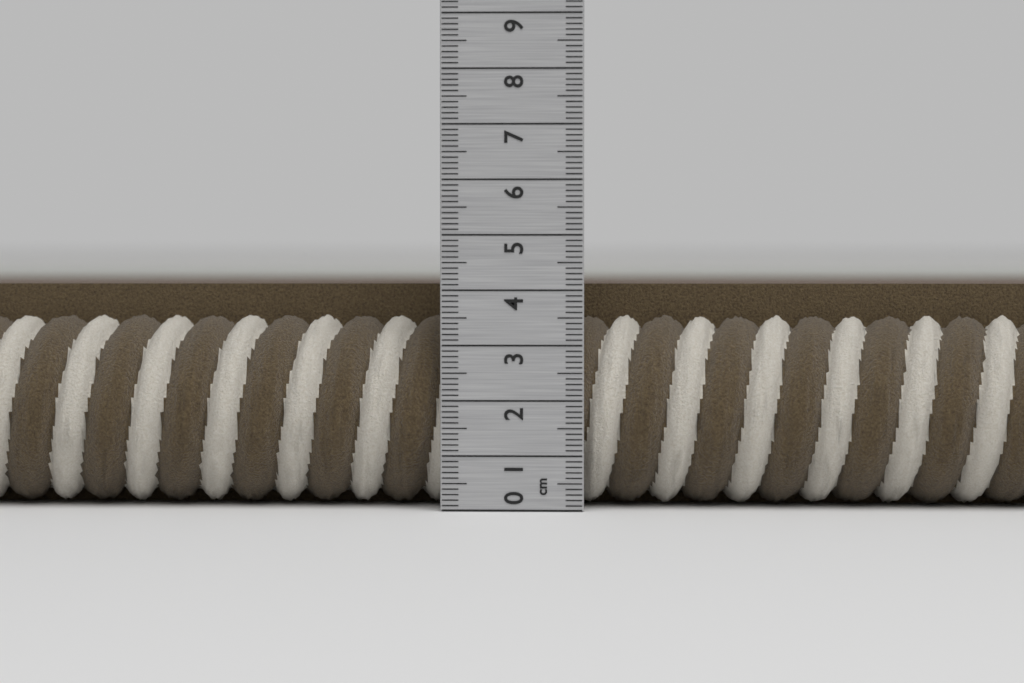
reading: 4.1 cm
